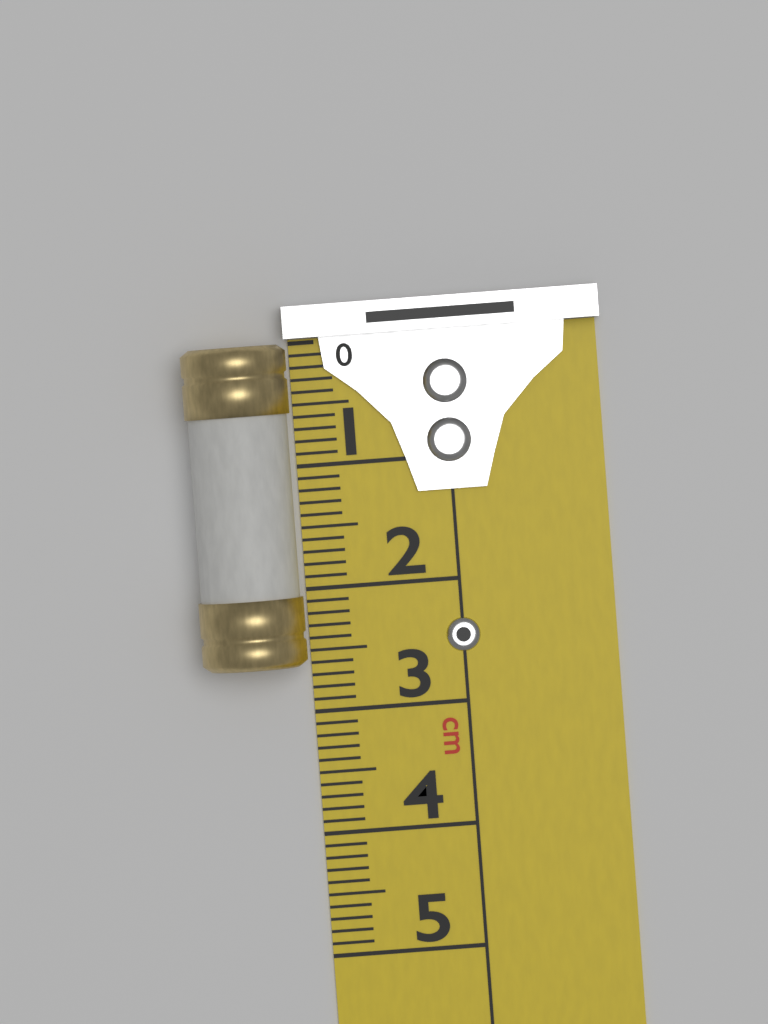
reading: 2.6 cm
